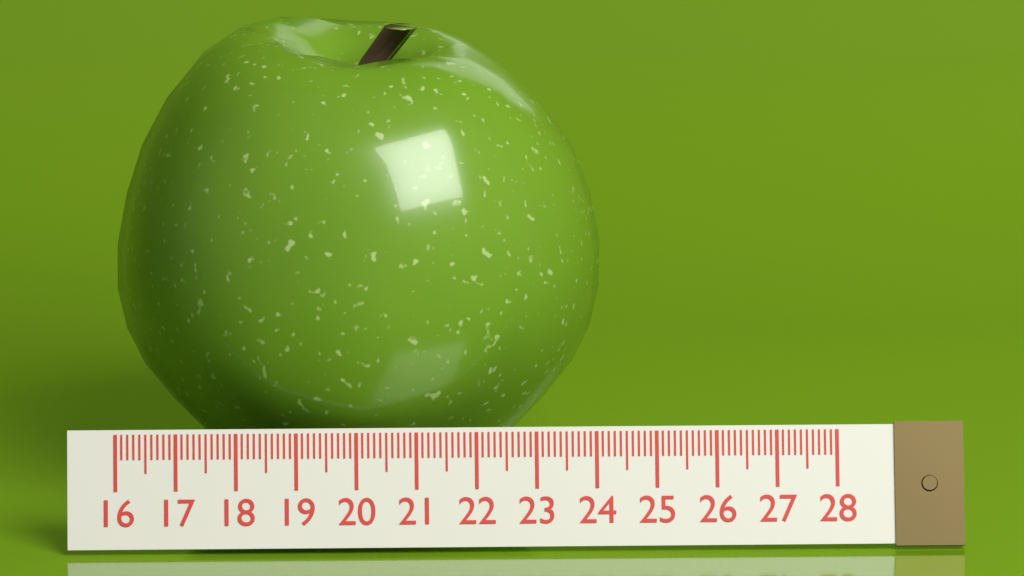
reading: 24.2 (no unit)
